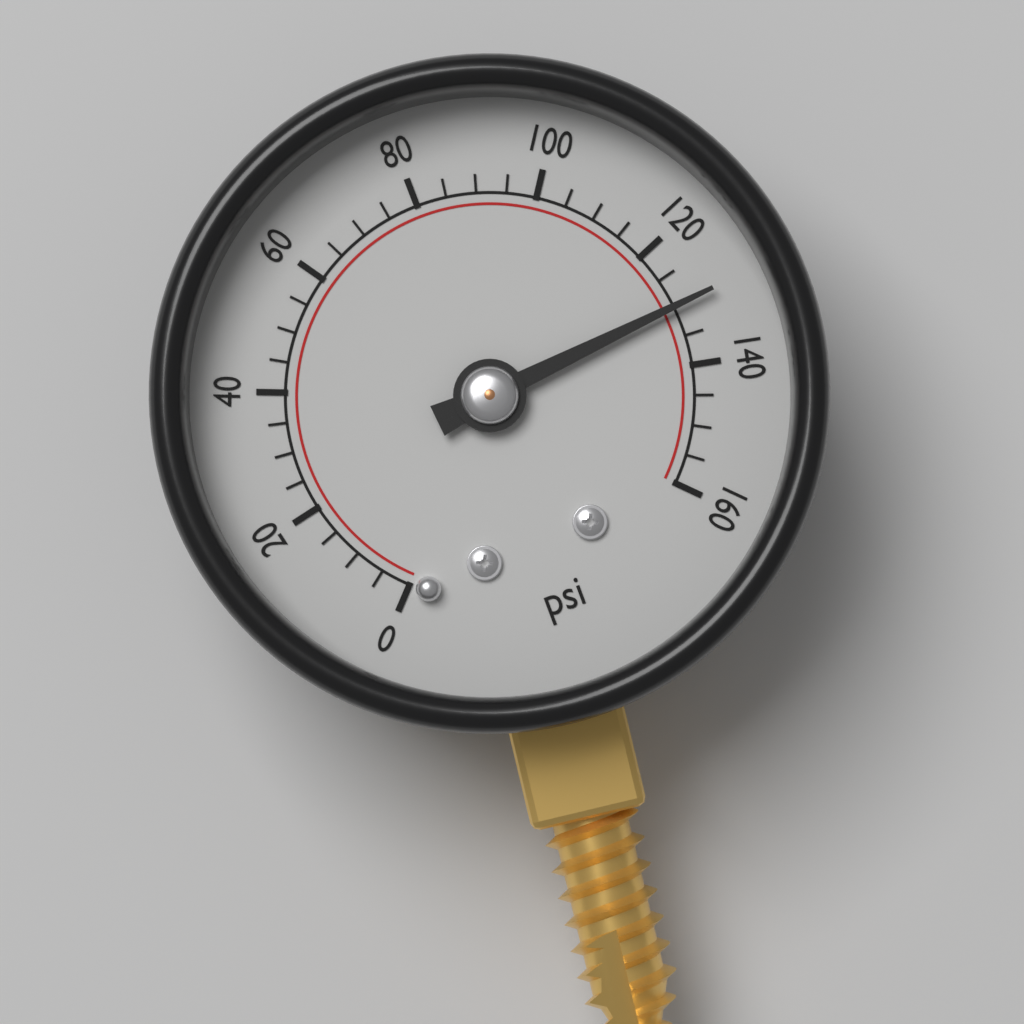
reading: 130 psi
